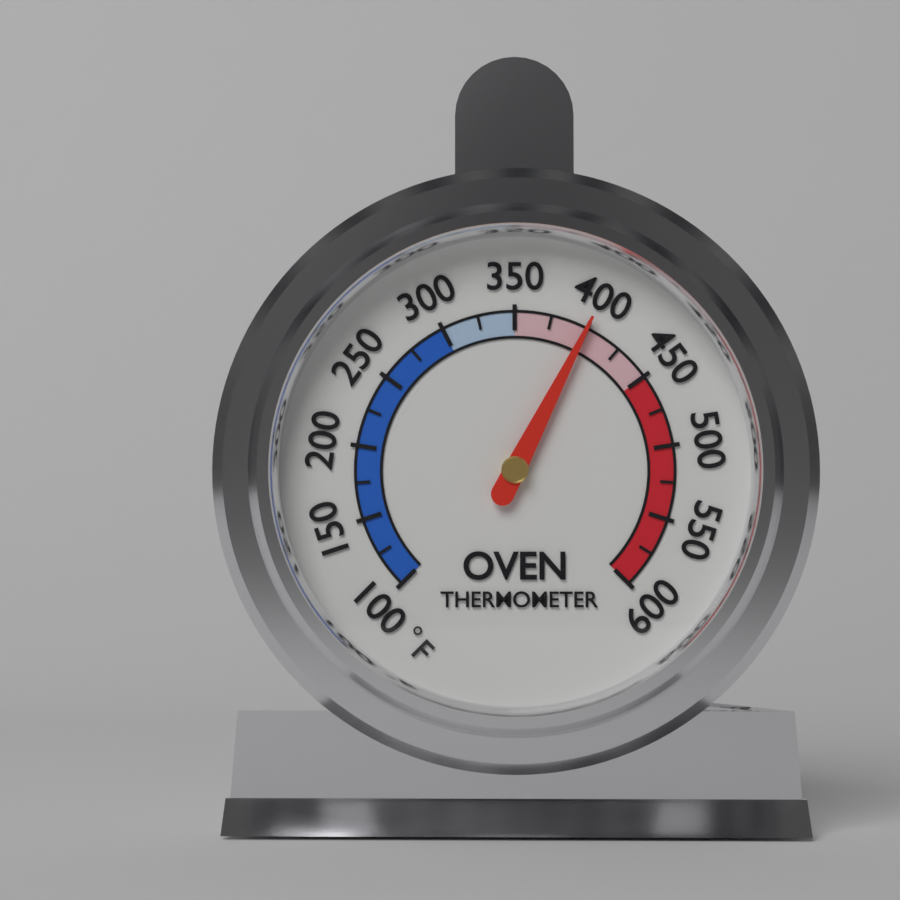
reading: 400 °F
